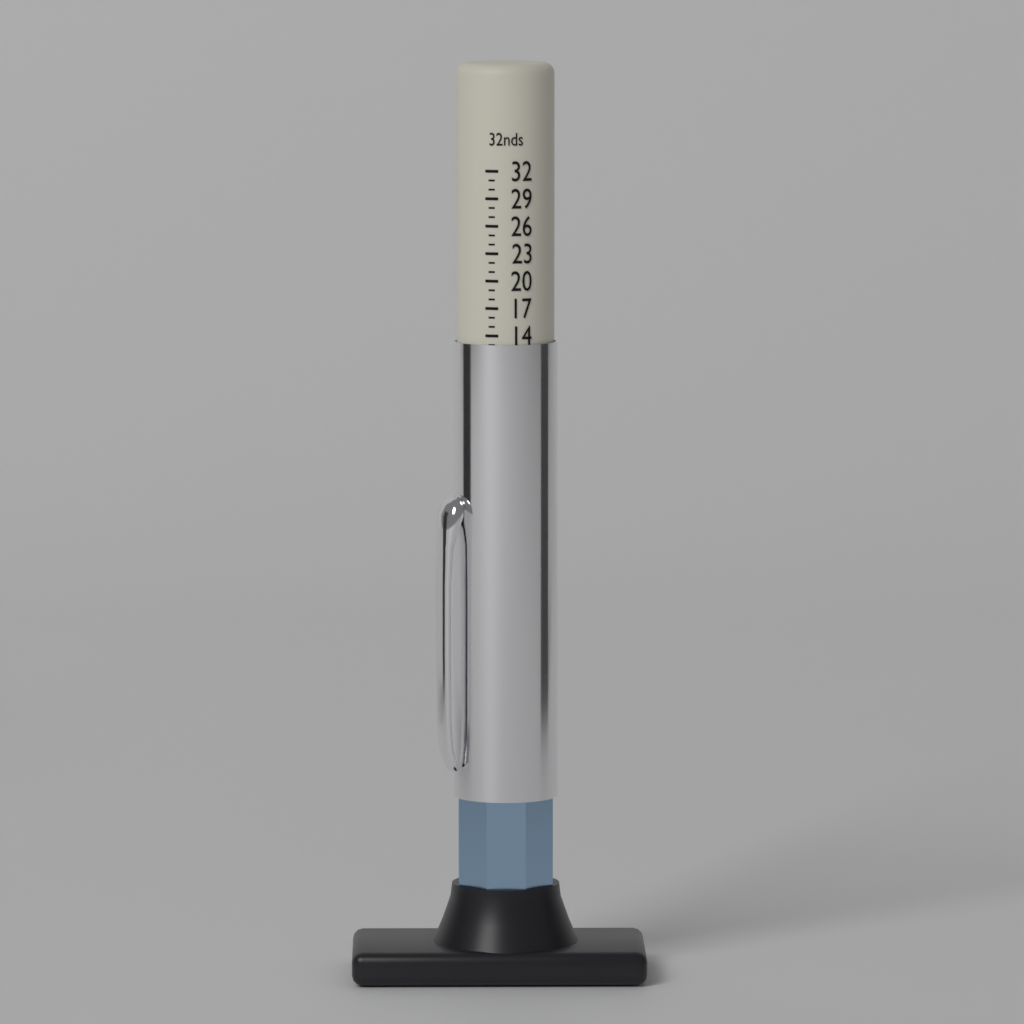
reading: 13 32nds
